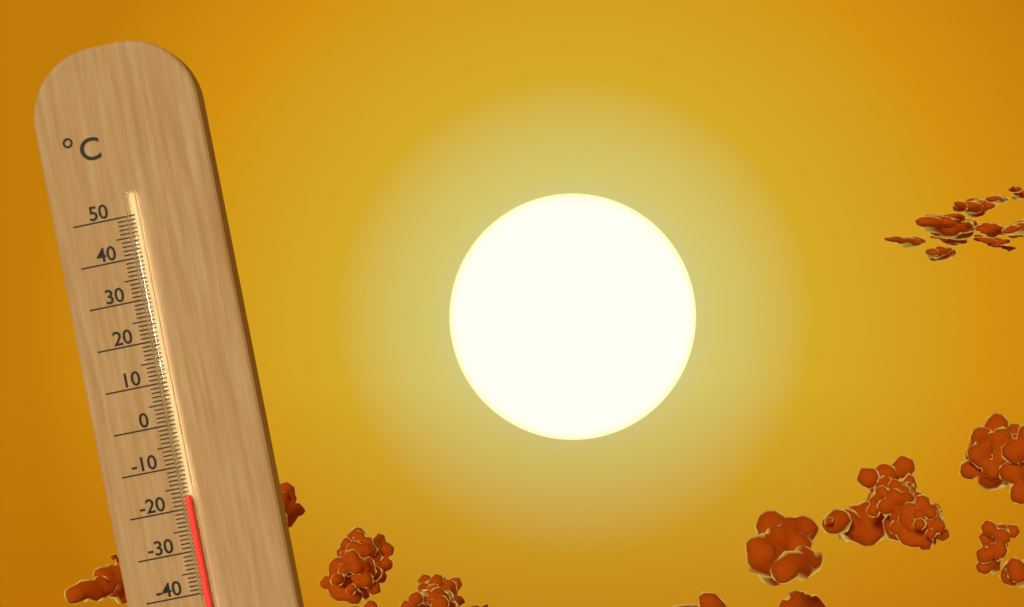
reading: -17 °C
